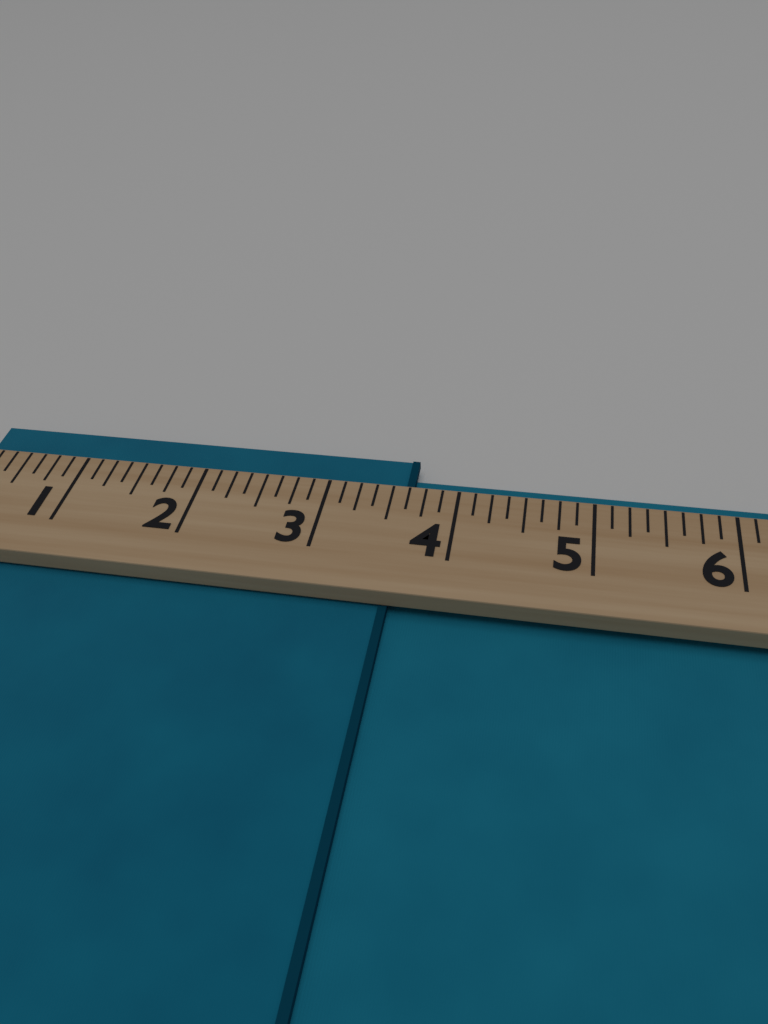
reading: 3.625 (no unit)
